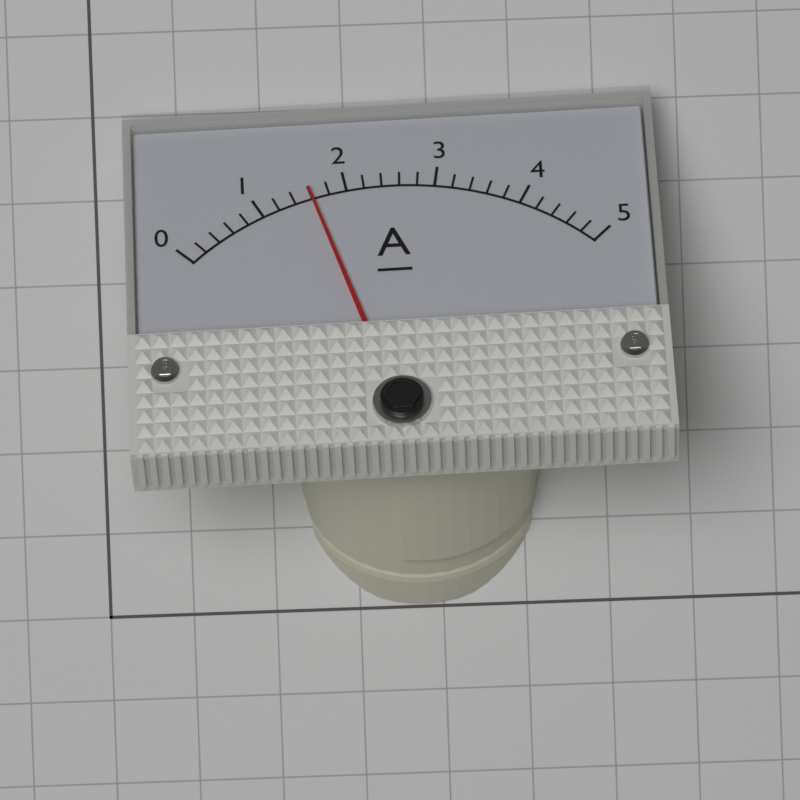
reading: 1.6 A
